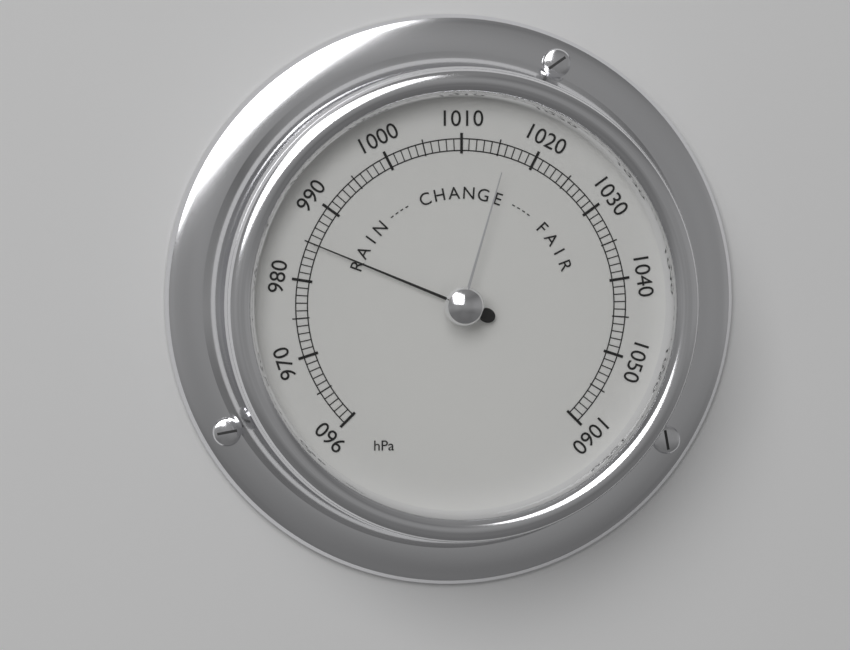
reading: 985 hPa
